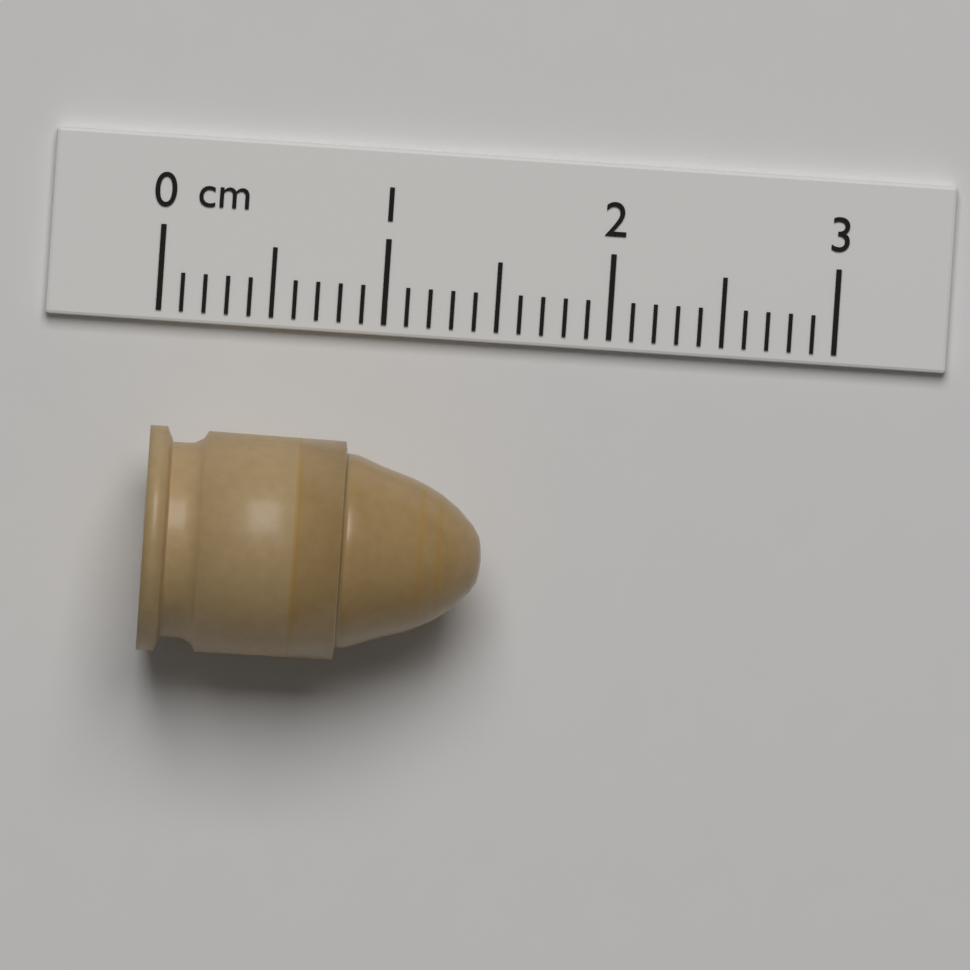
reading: 1.5 cm
